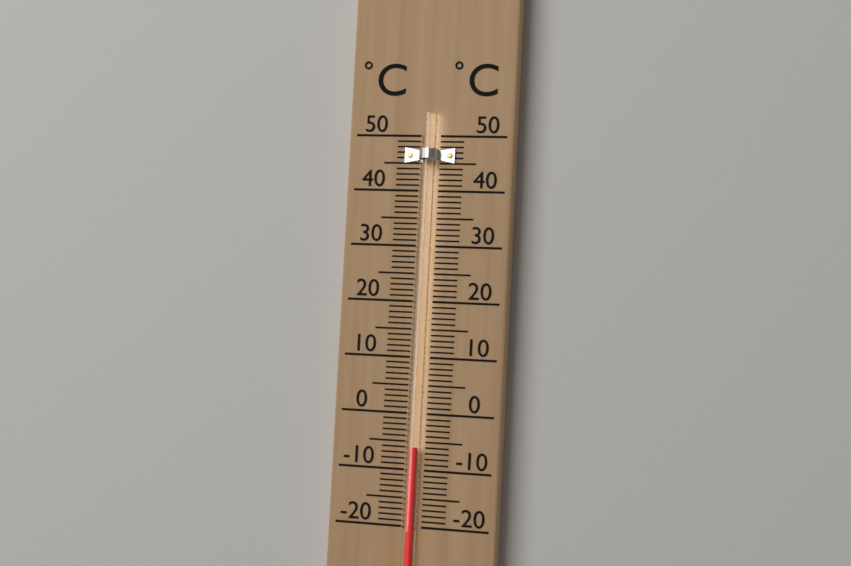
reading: -6 °C
